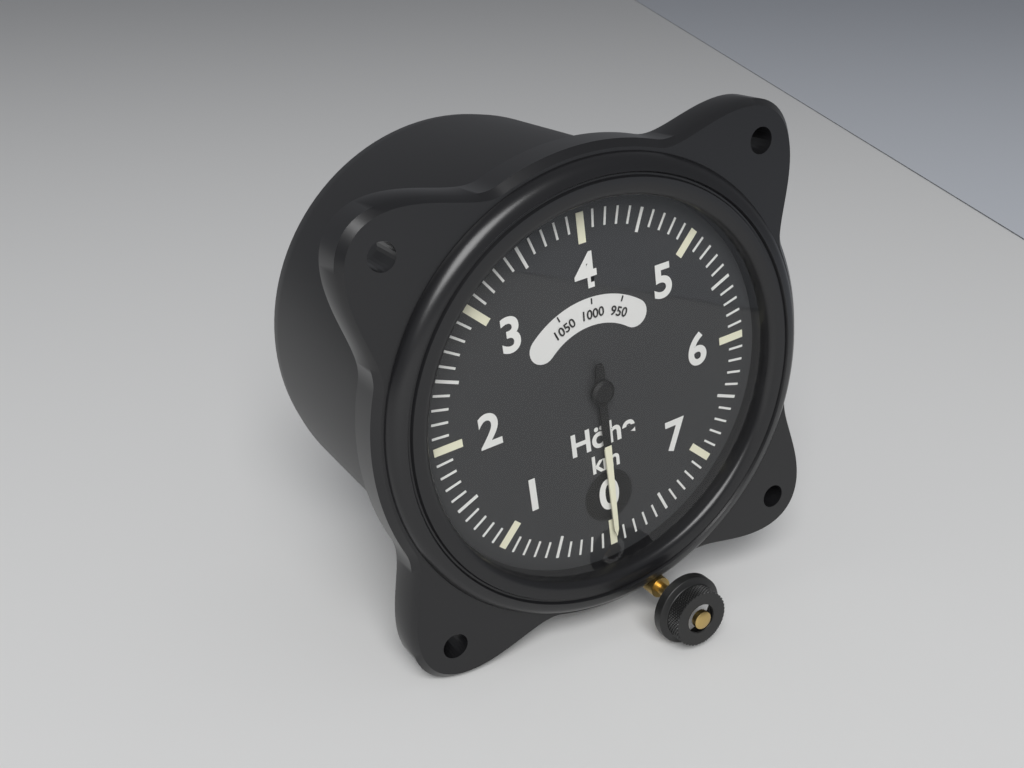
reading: 0.0 km
